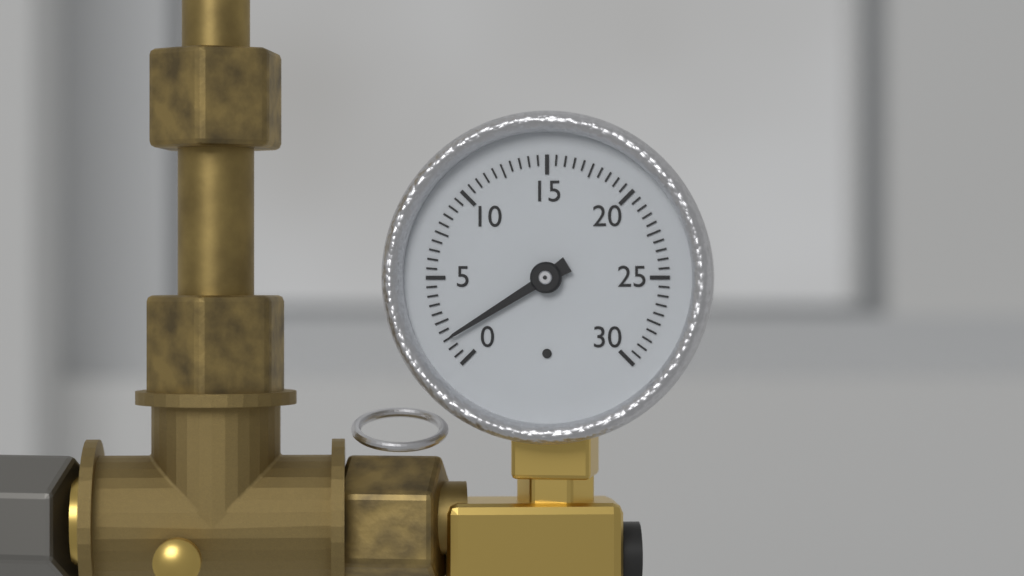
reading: 1.5 (no unit)
